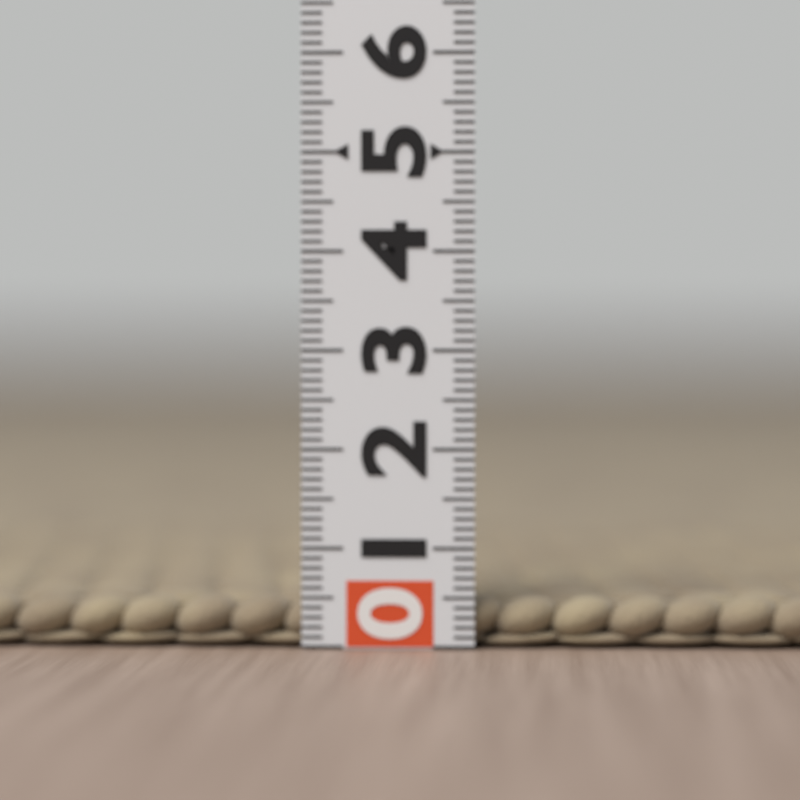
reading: 0.5 (no unit)
